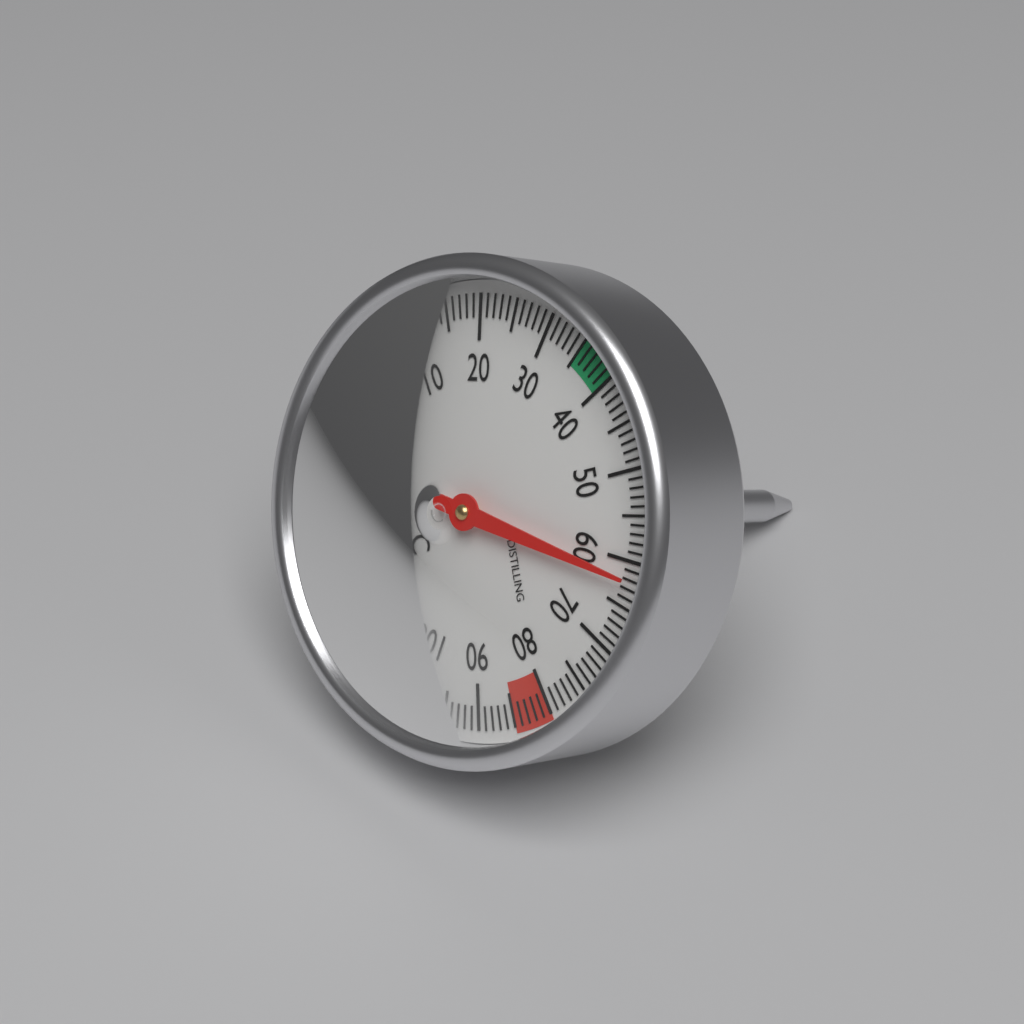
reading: 62 °C
